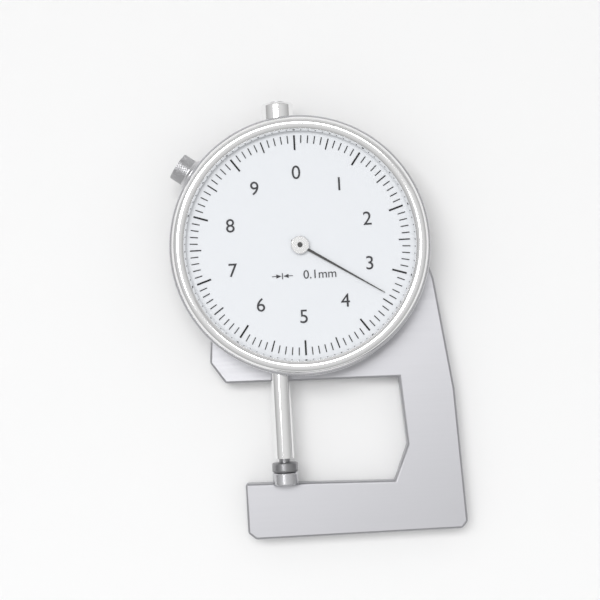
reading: 3.4 mm
